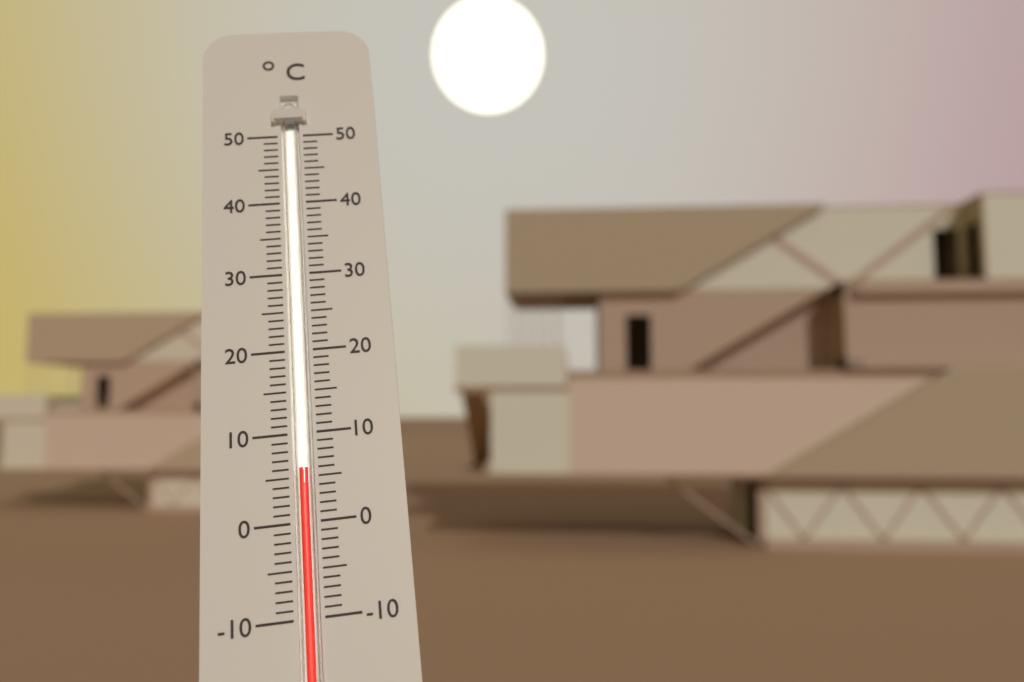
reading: 6 °C
